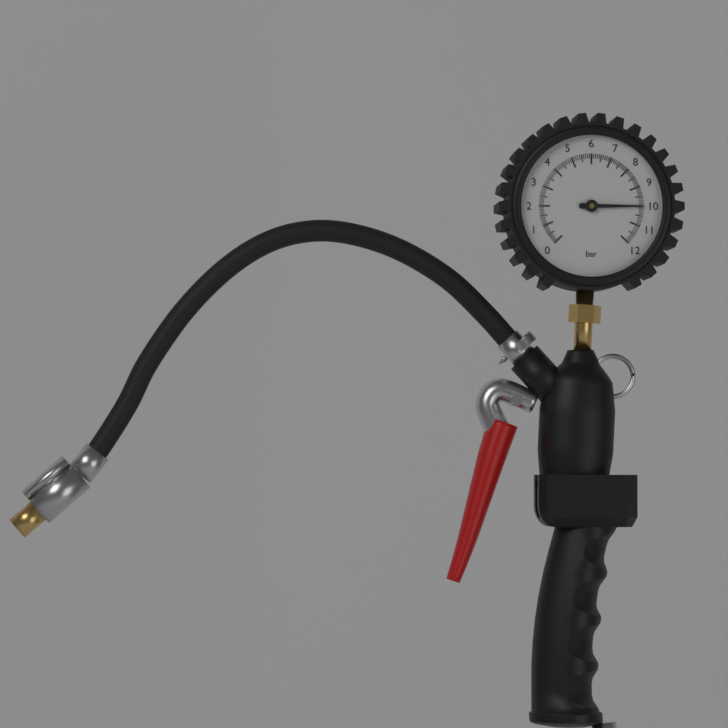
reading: 10.0 bar
